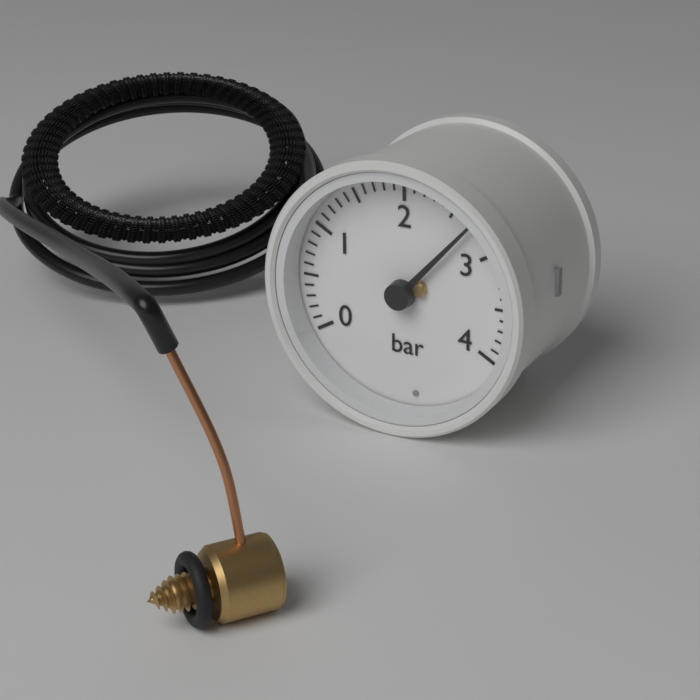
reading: 2.7 bar
